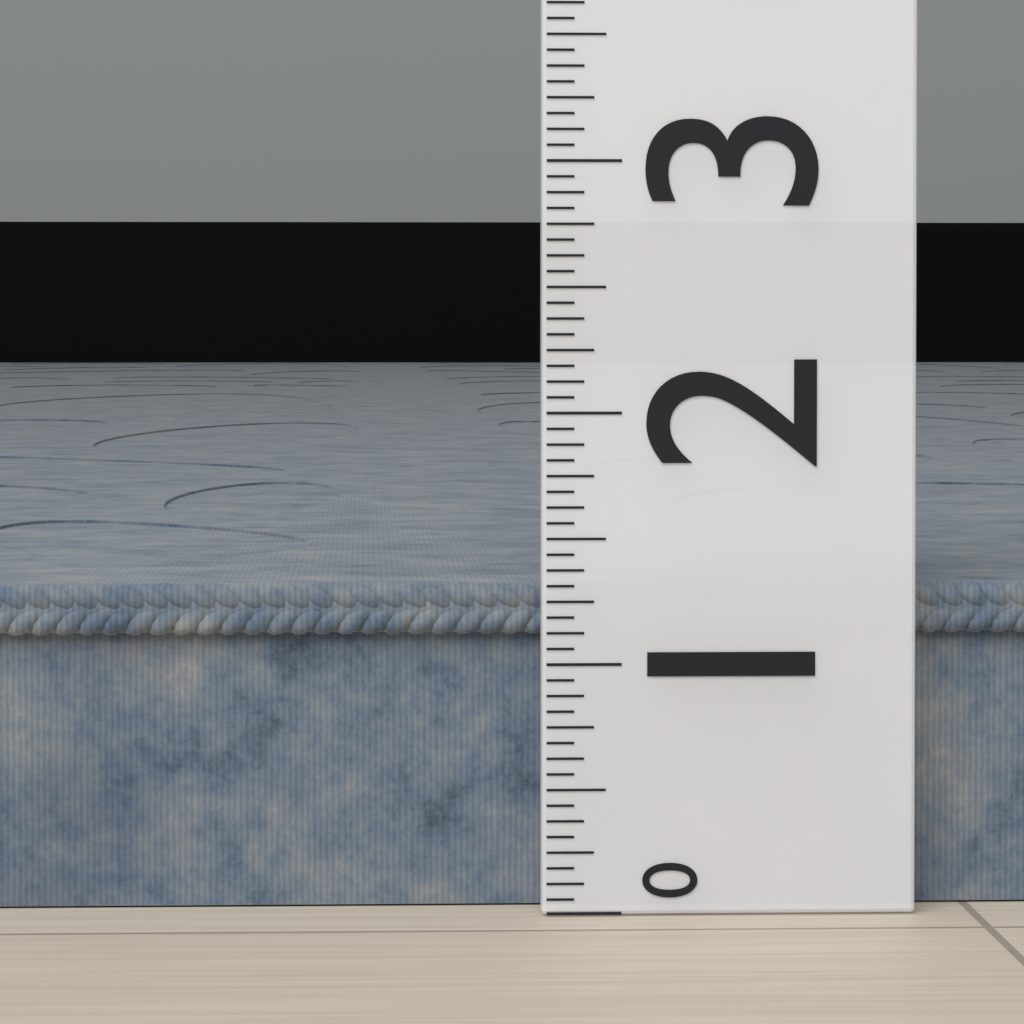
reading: 1.3125 (no unit)
